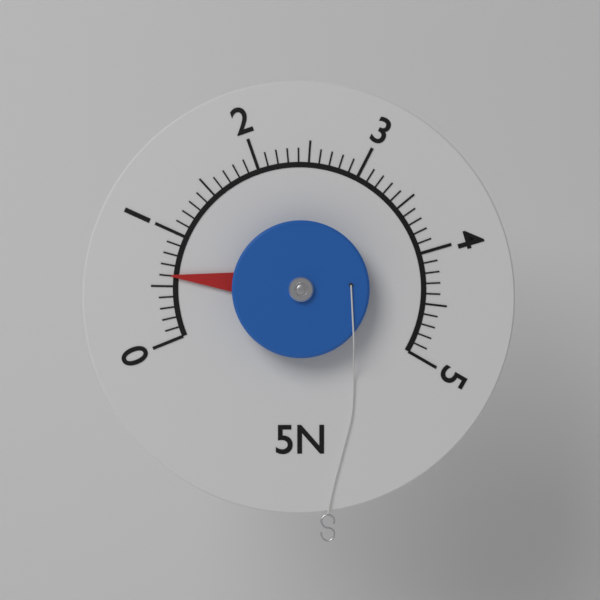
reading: 0.6 N
